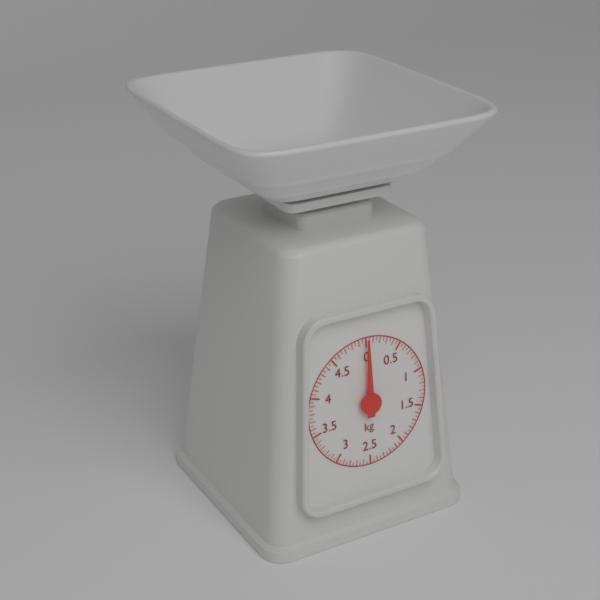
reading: 0.00 kg
